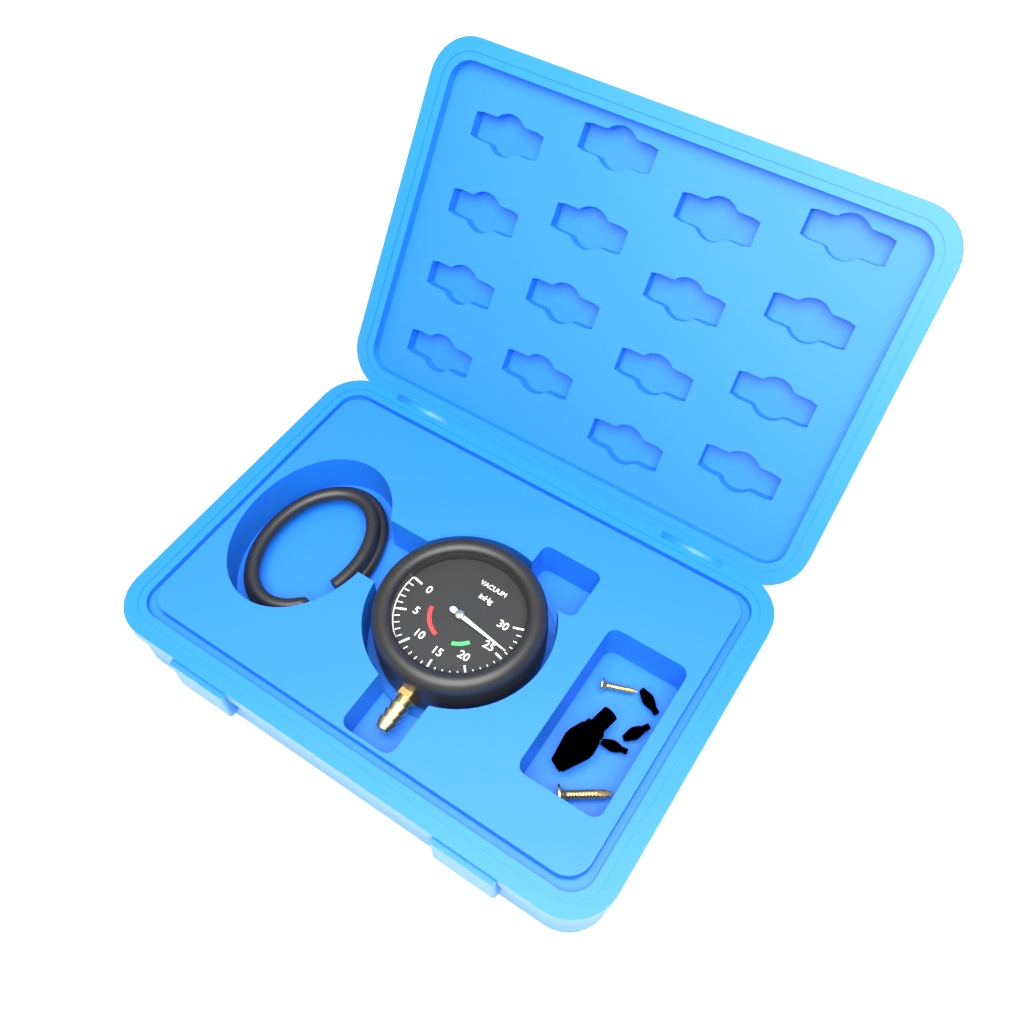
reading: 26 inHg
